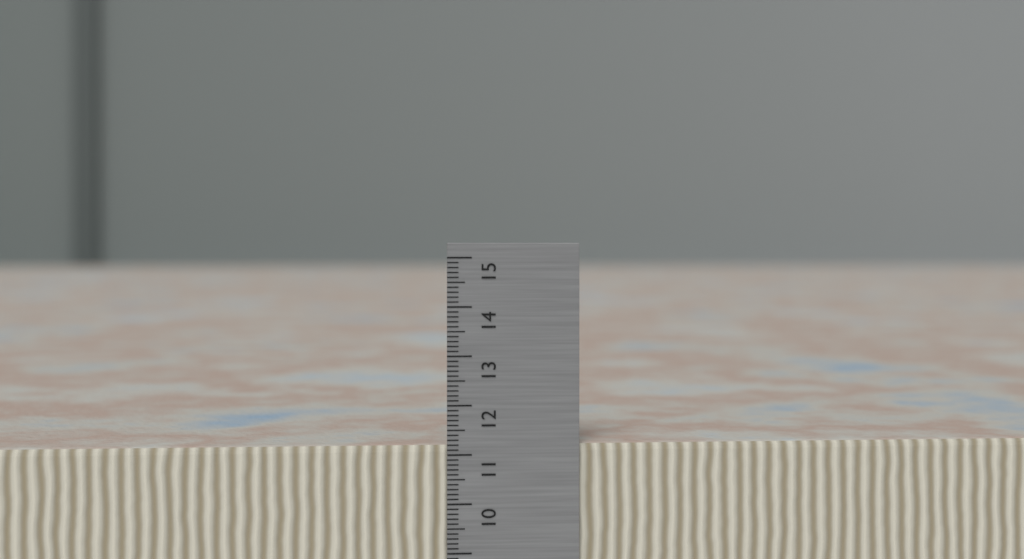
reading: 11.2 cm
